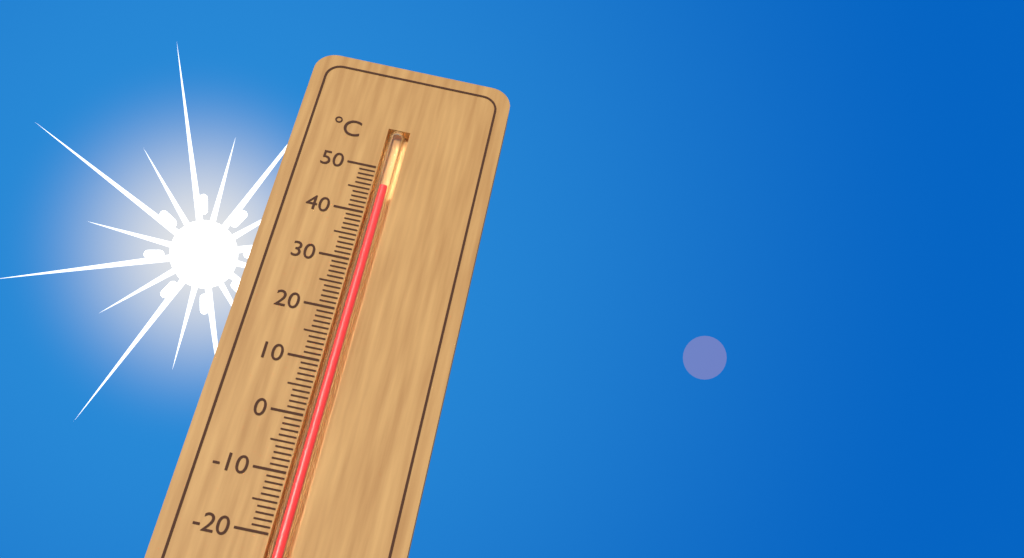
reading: 46 °C
